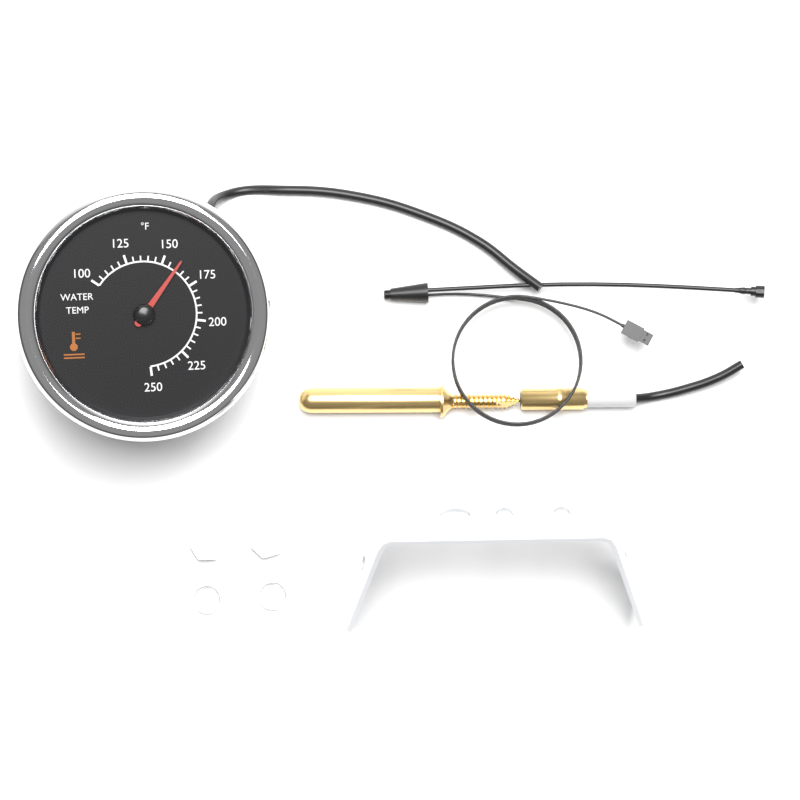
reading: 160 °F
